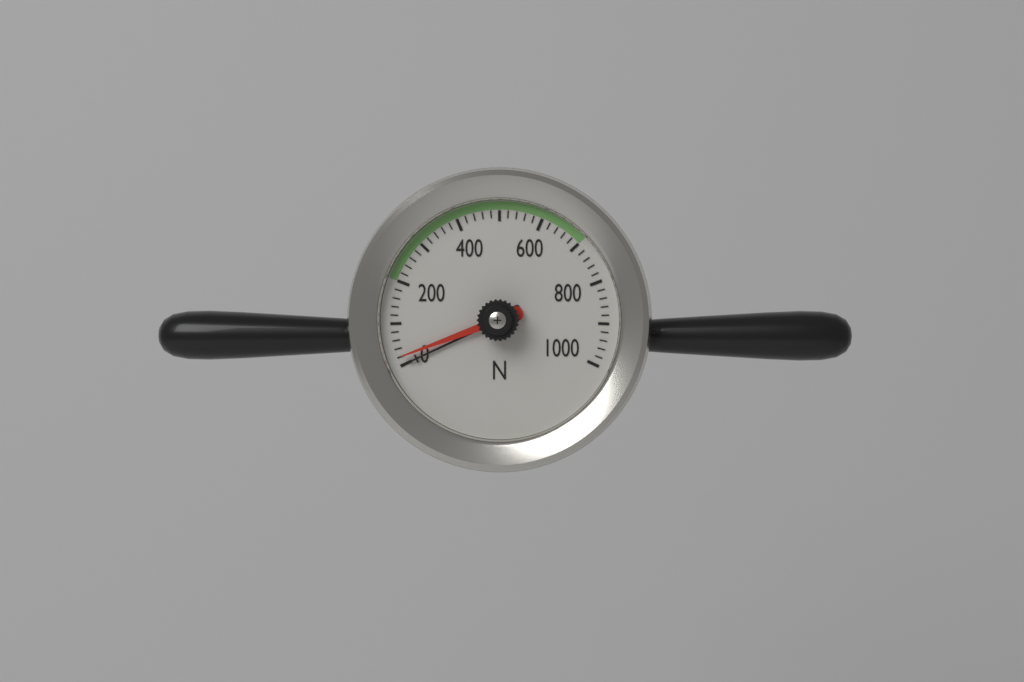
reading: 20 N
